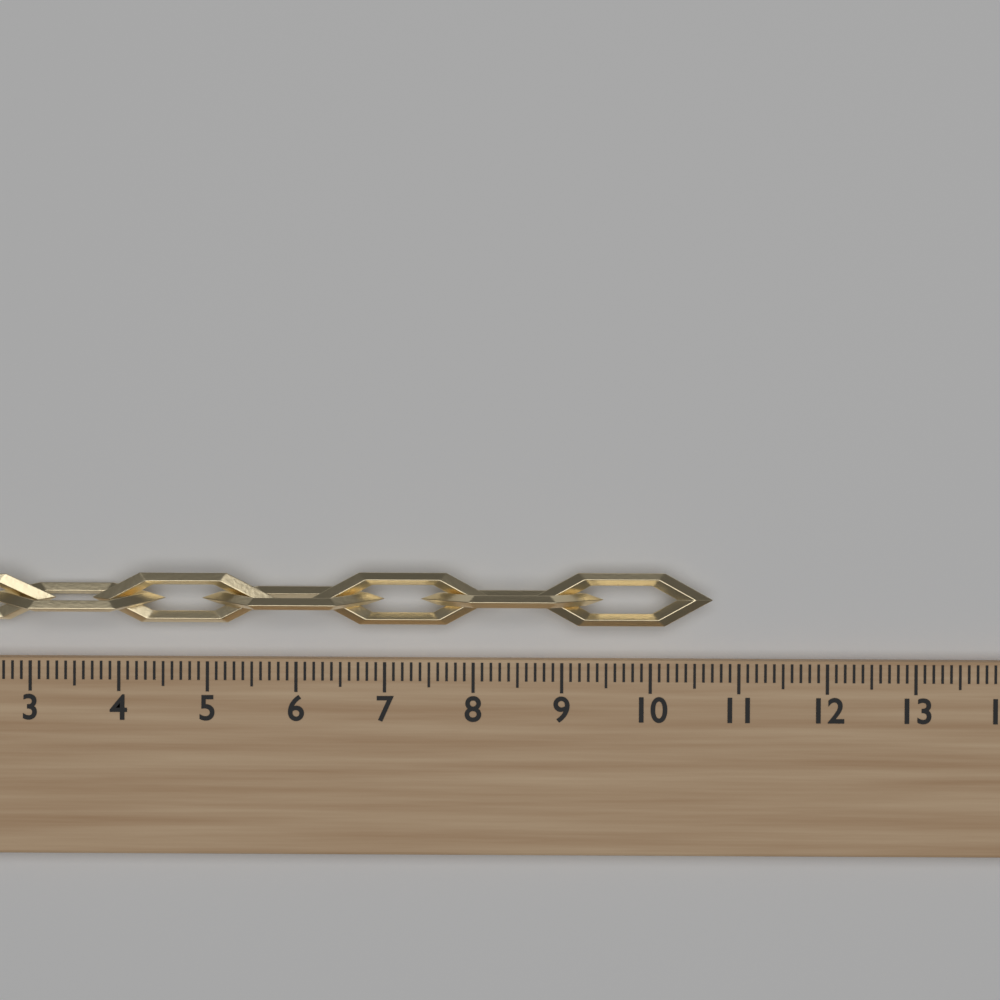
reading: 10.7 (no unit)
